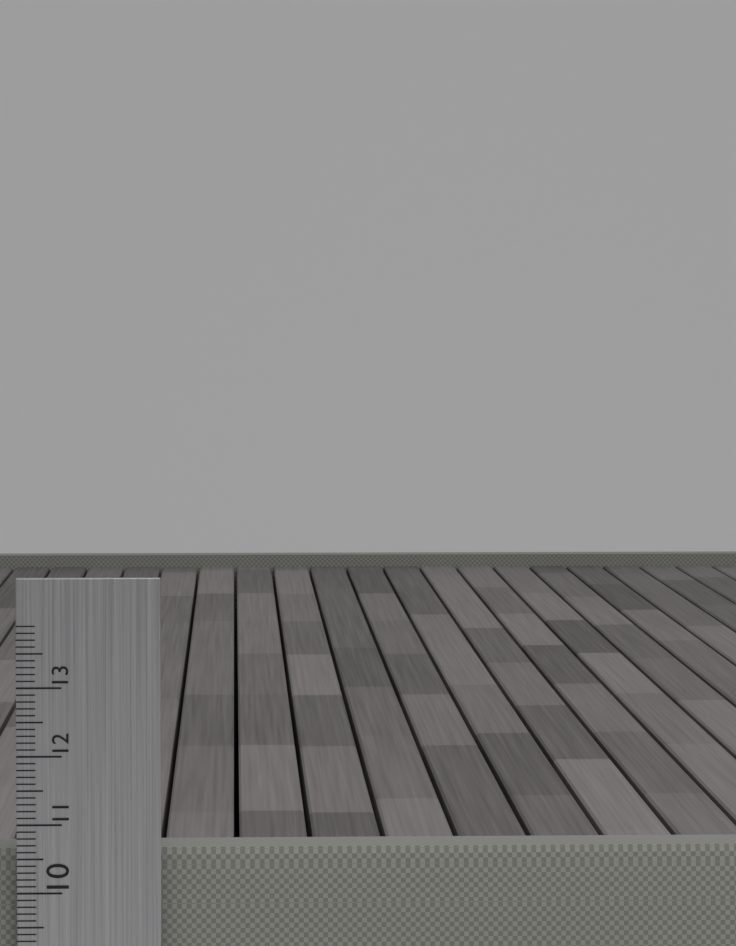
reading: 10.6 cm
